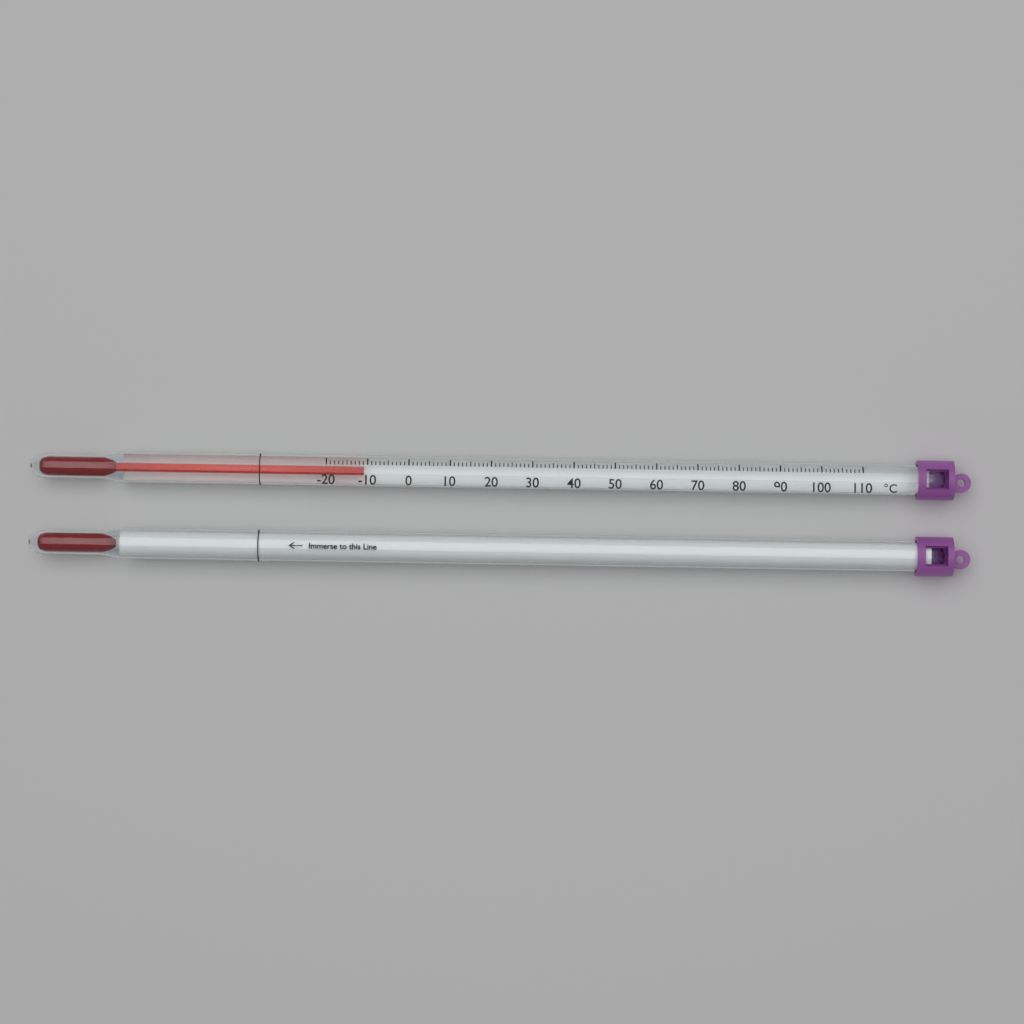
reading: -11 °C
